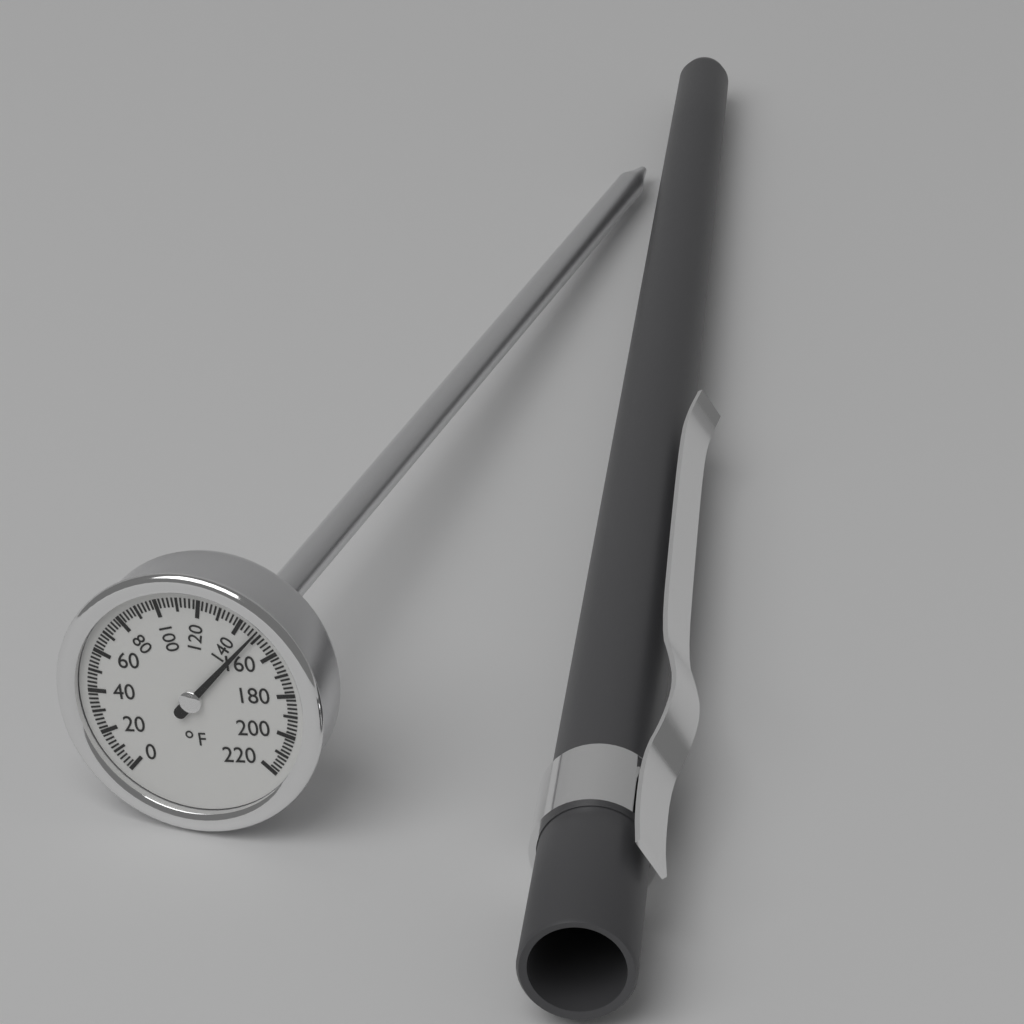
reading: 148 °F
